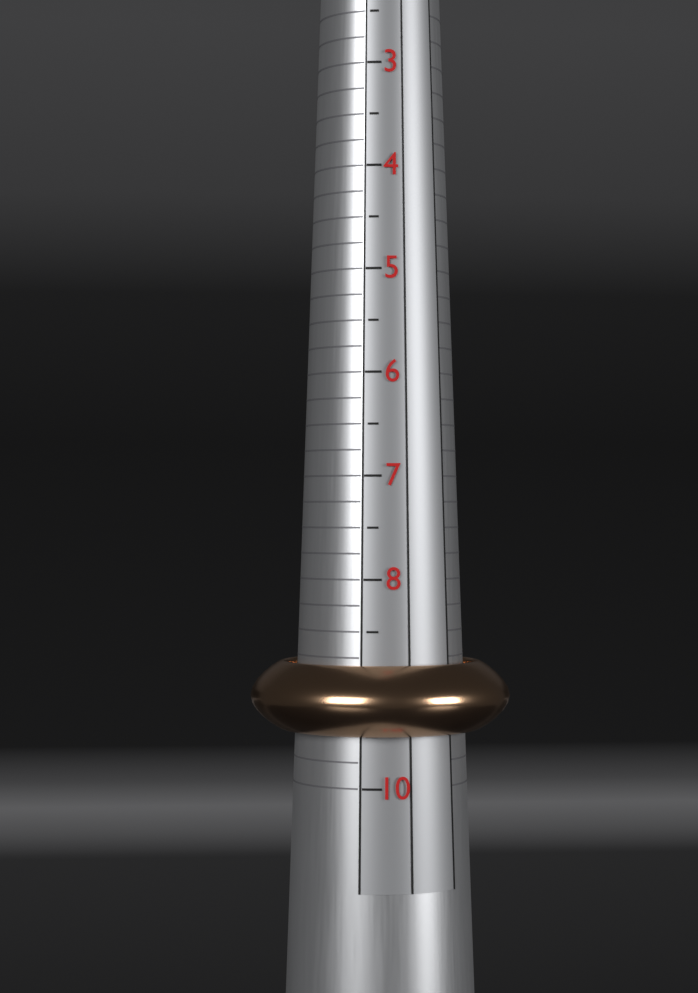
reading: 9.50 US
